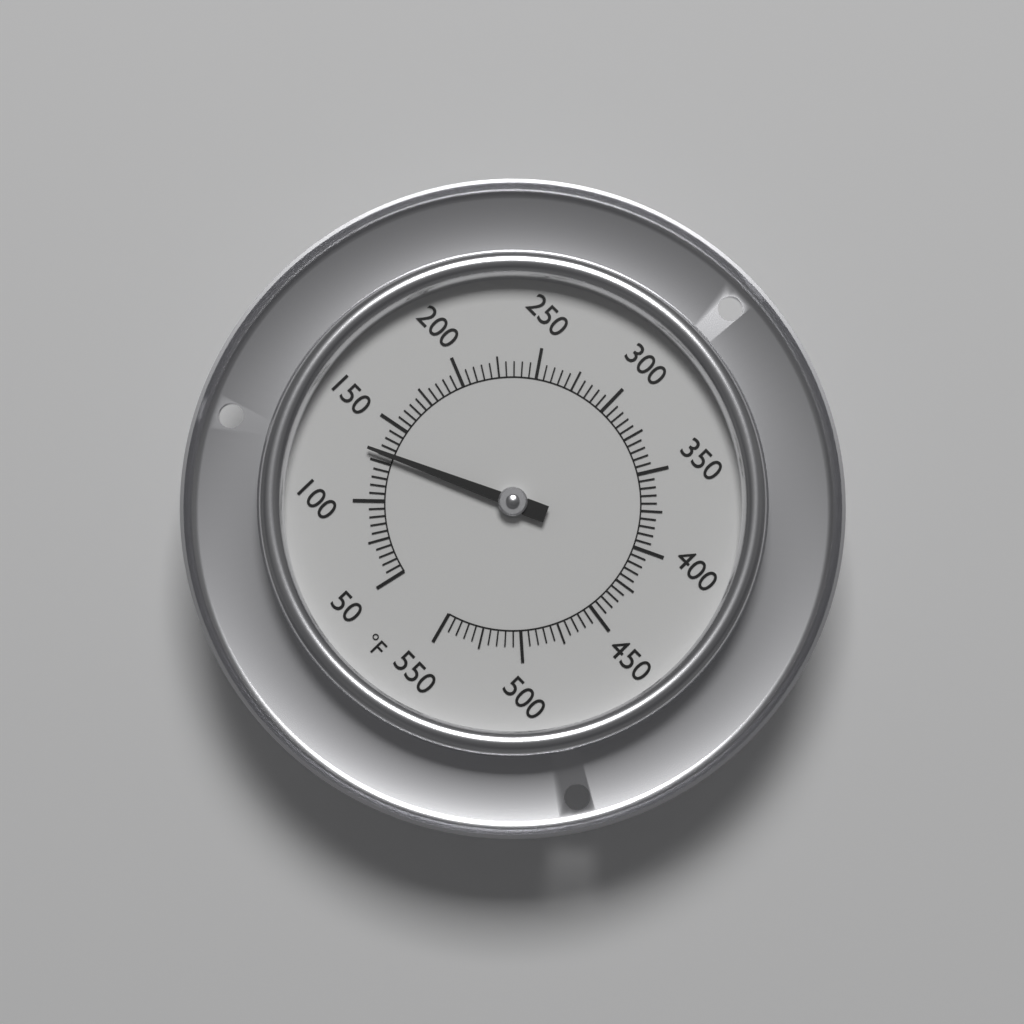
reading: 130 °F
